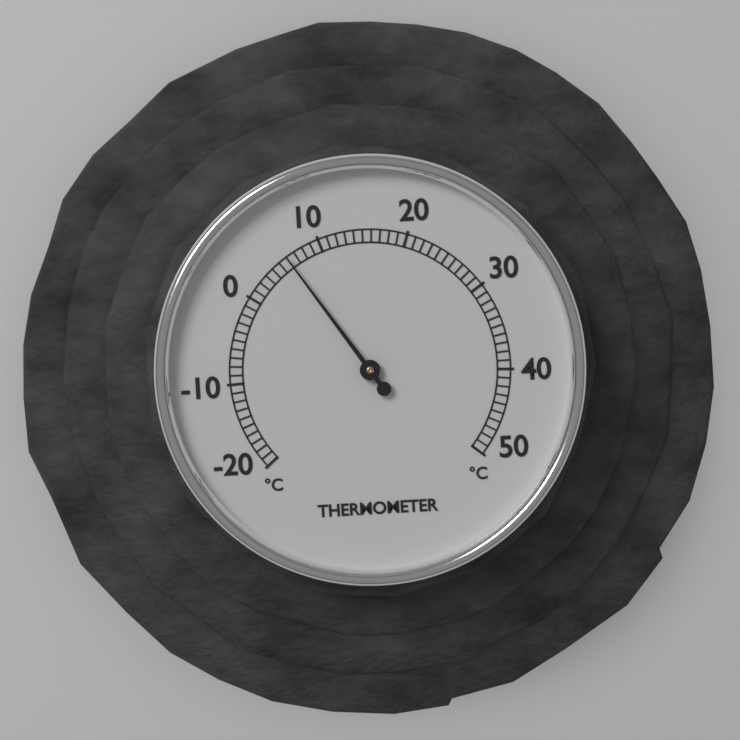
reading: 6 °C
